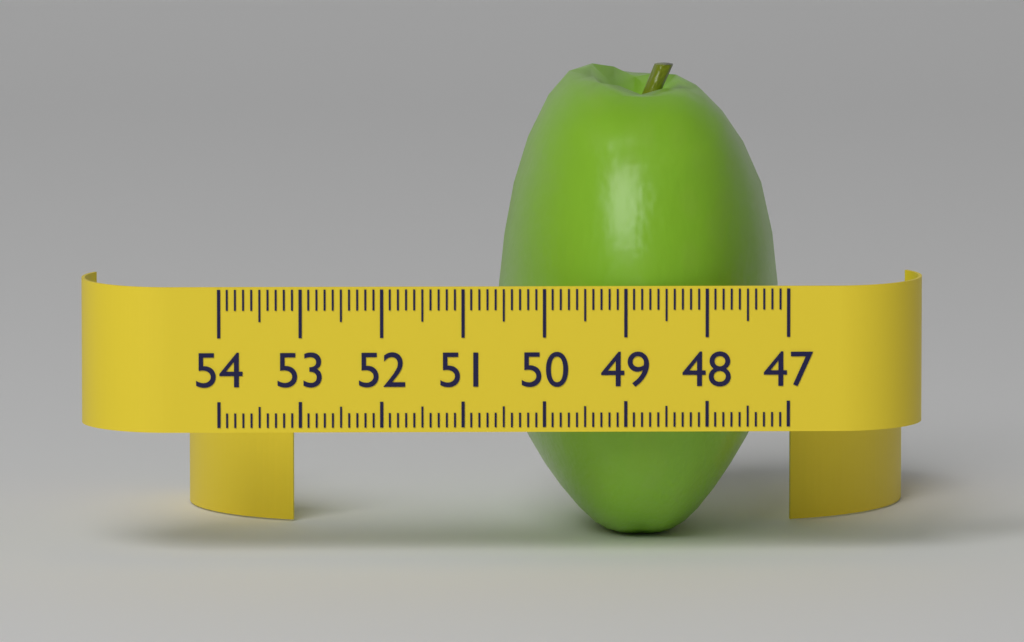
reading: 50.5 (no unit)
